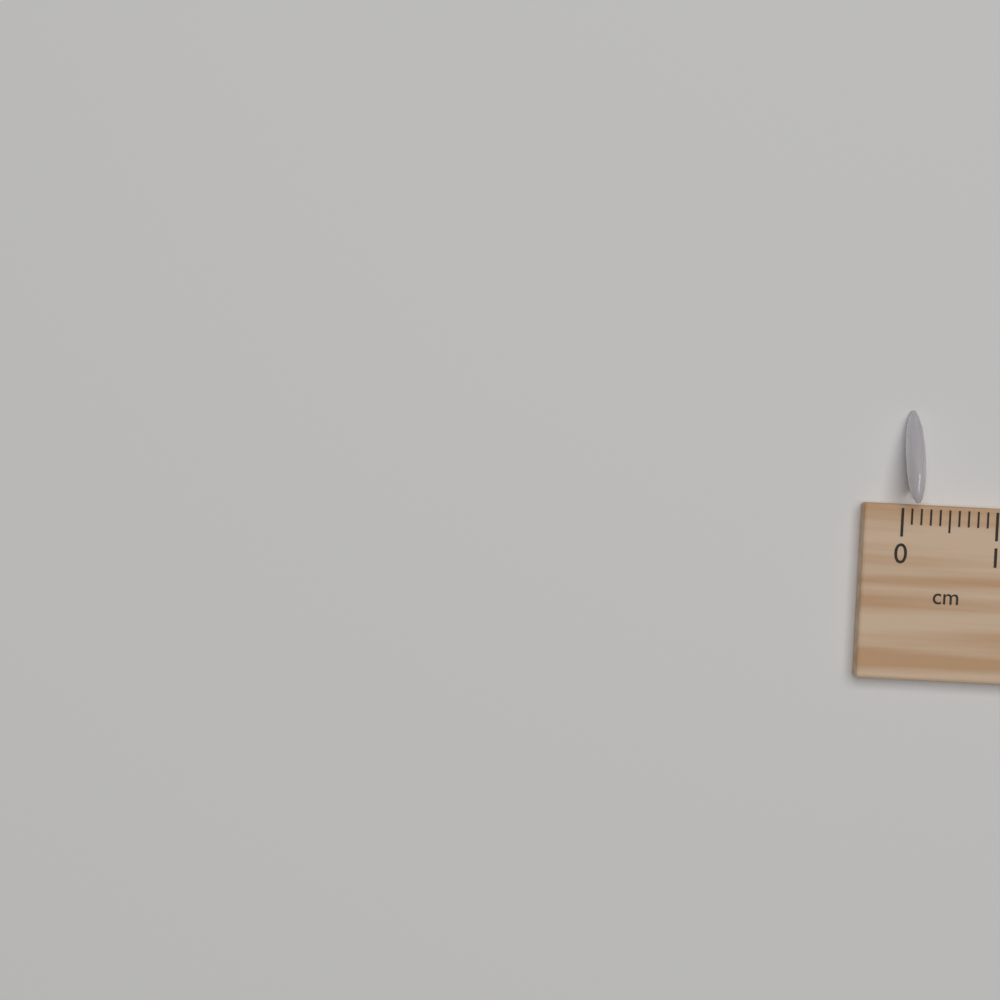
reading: 0.2 cm
